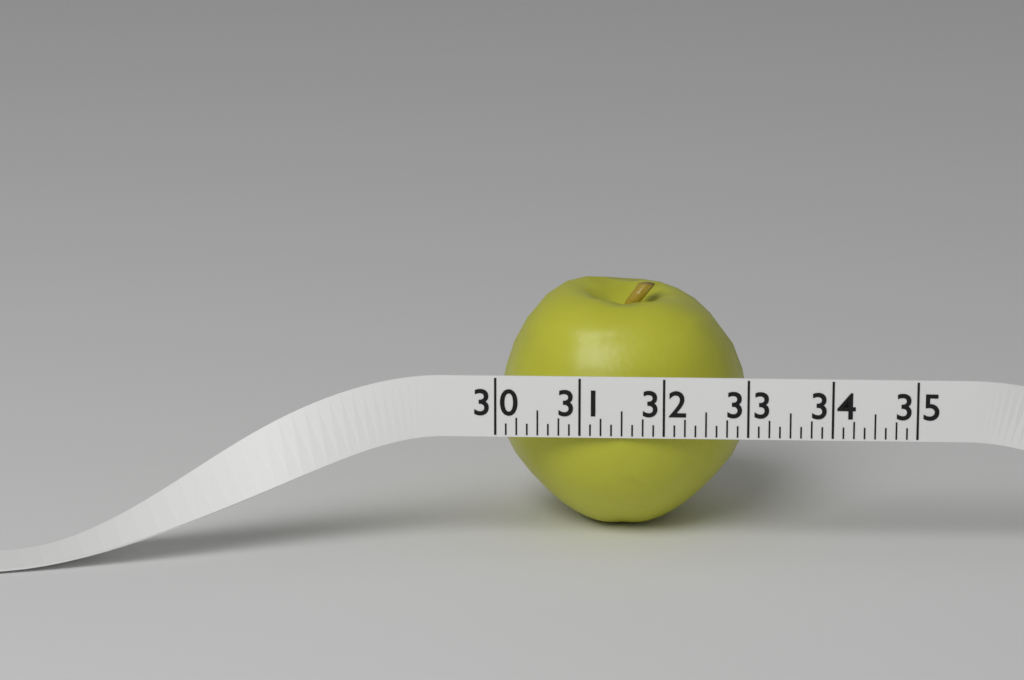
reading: 33.000 (no unit)
